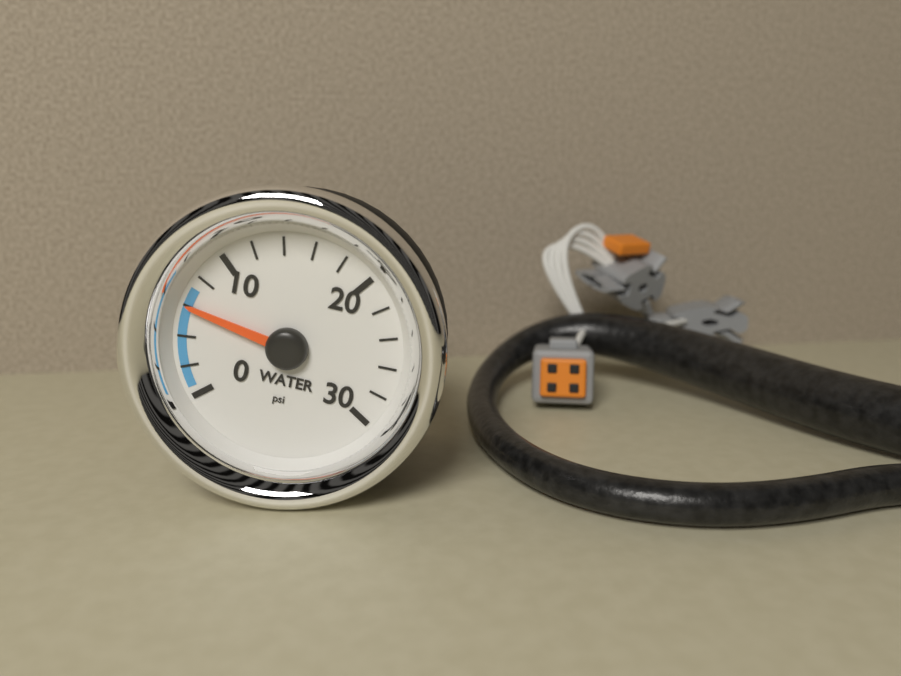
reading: 6 psi
